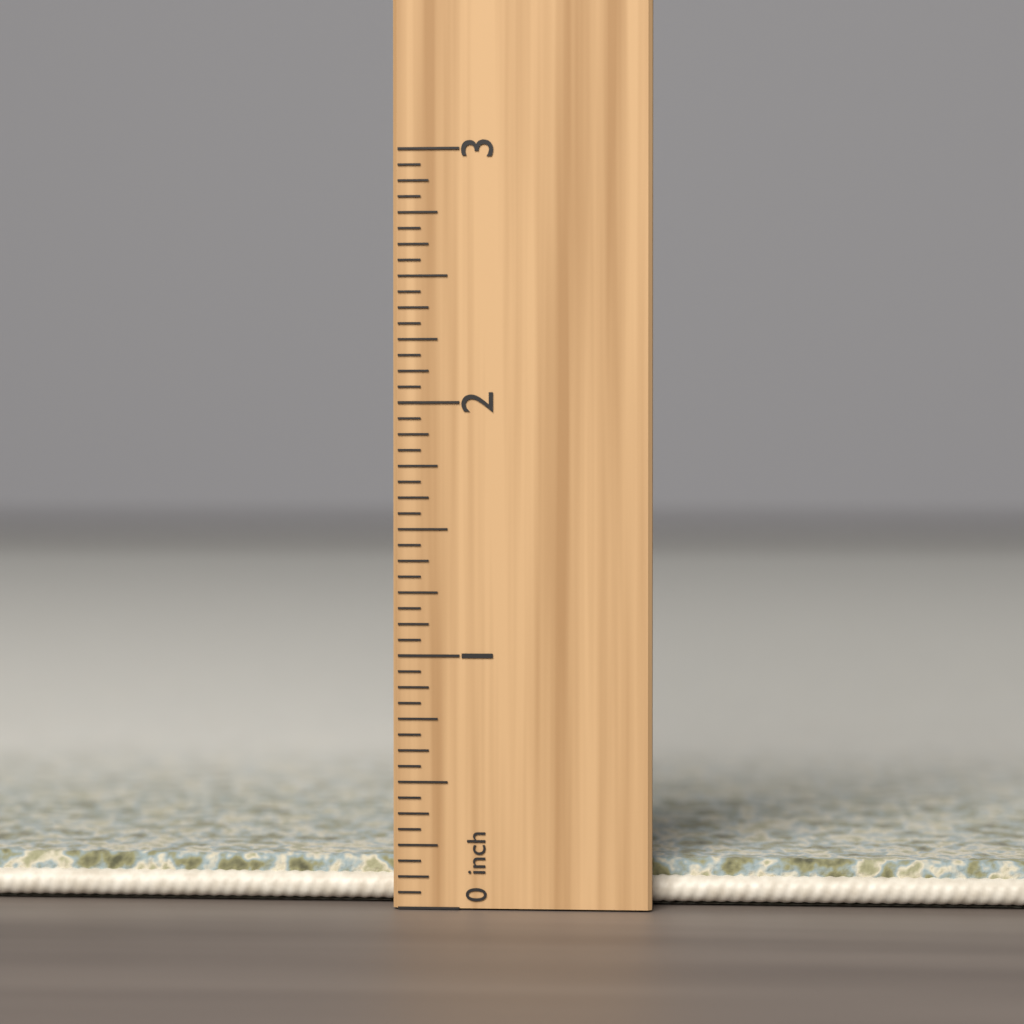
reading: 0.1875 inch
